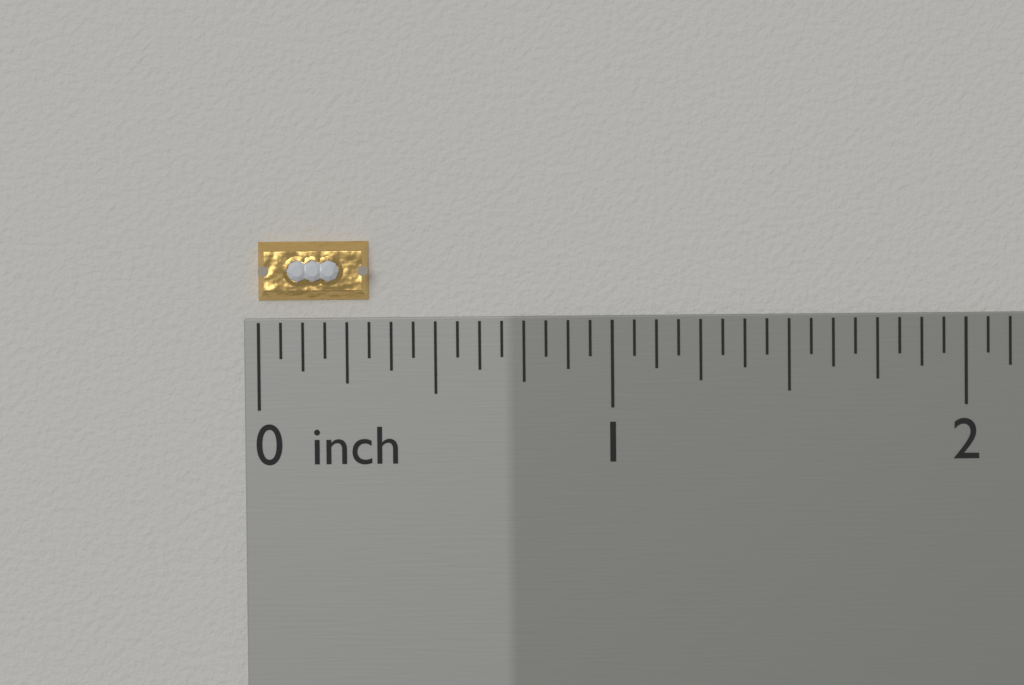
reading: 0.3125 inch
